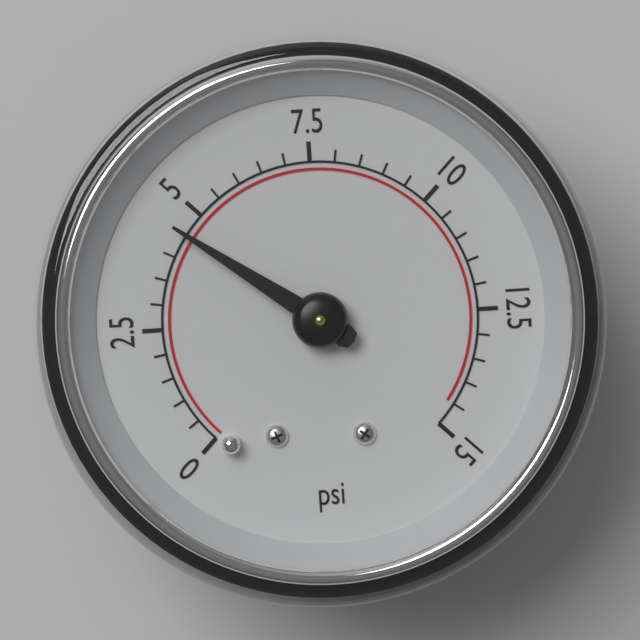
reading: 4.5 psi
